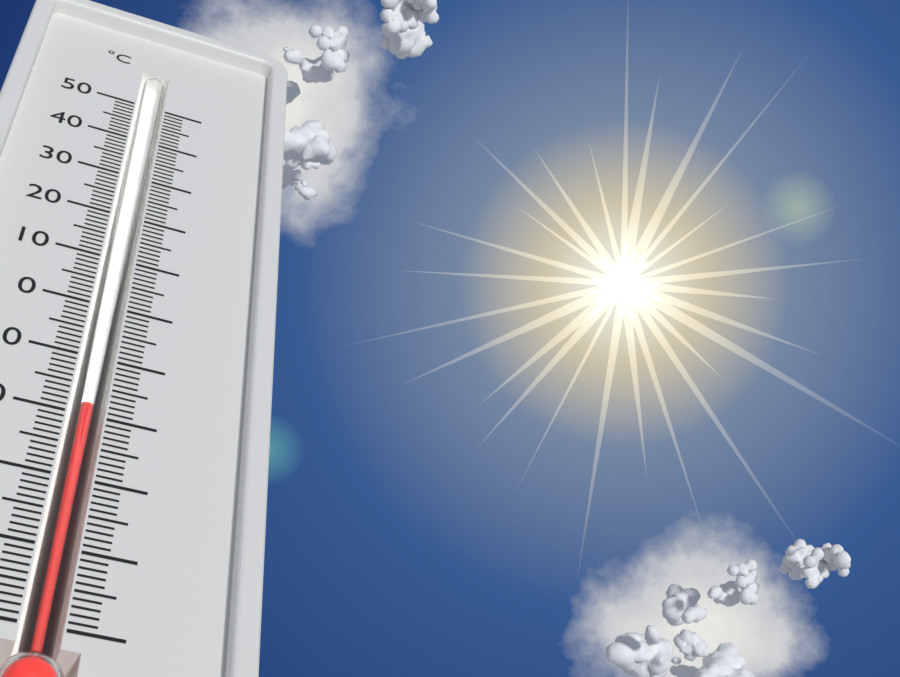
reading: -18 °C
